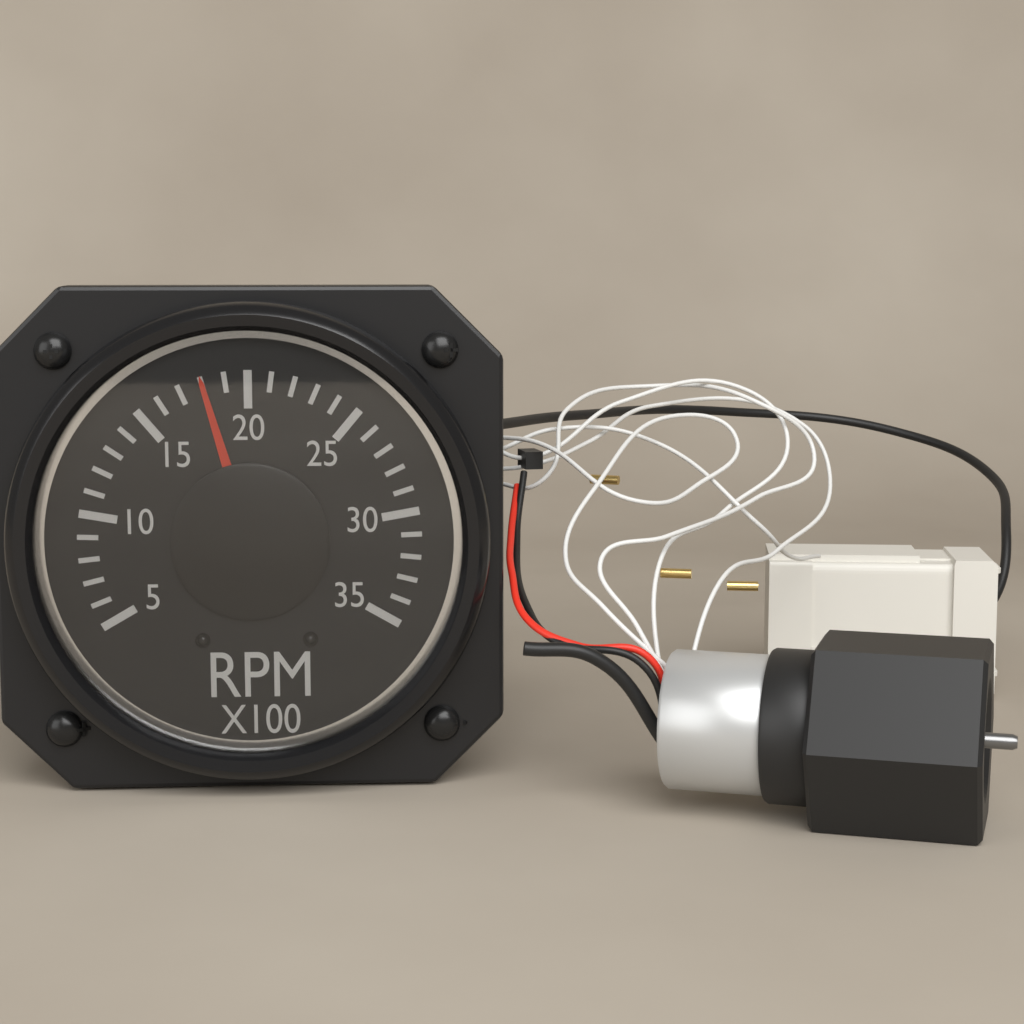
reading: 18 RPM x100
